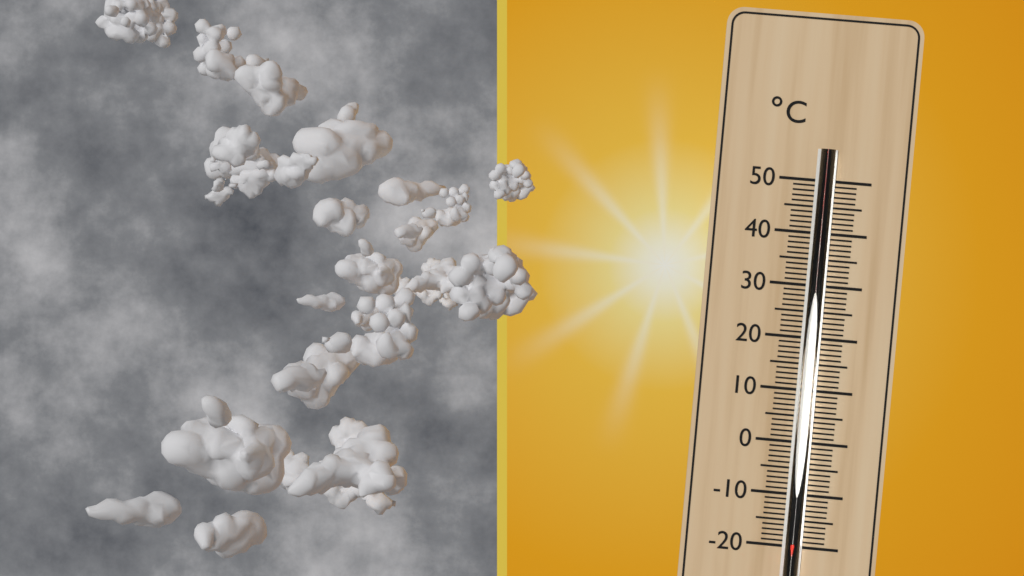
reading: -19 °C
